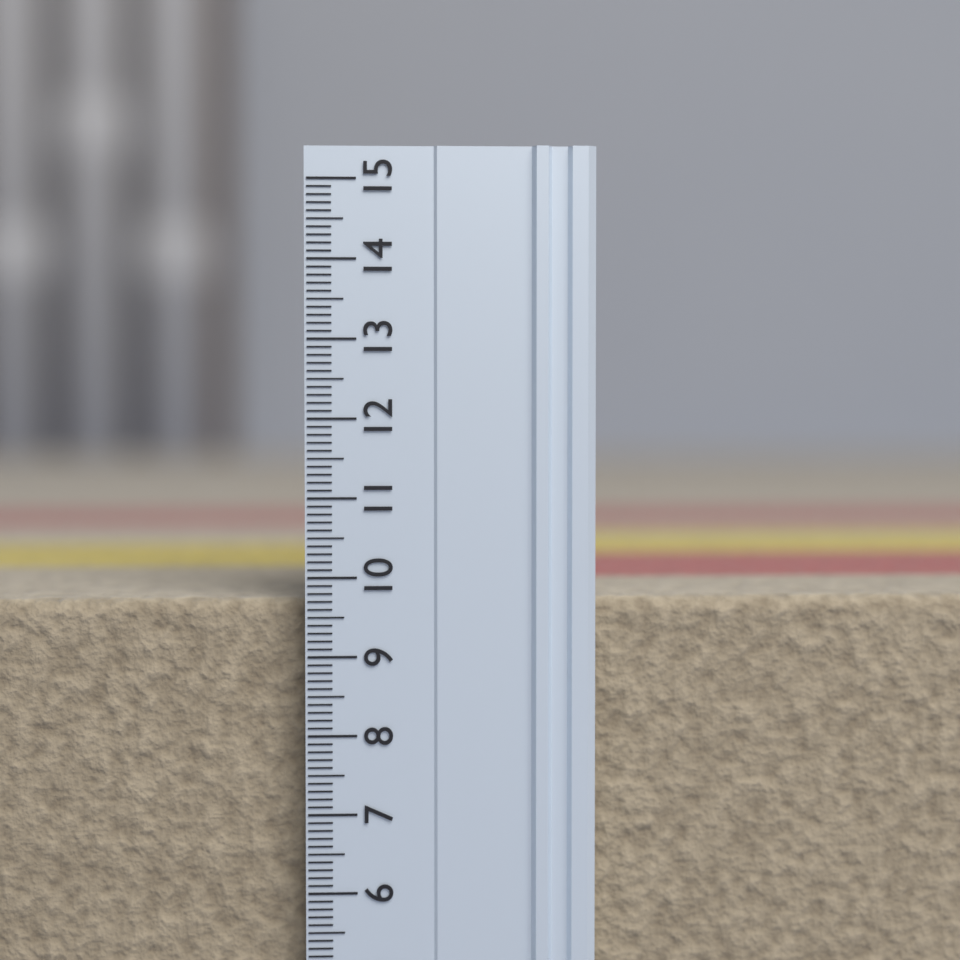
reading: 9.7 (no unit)
